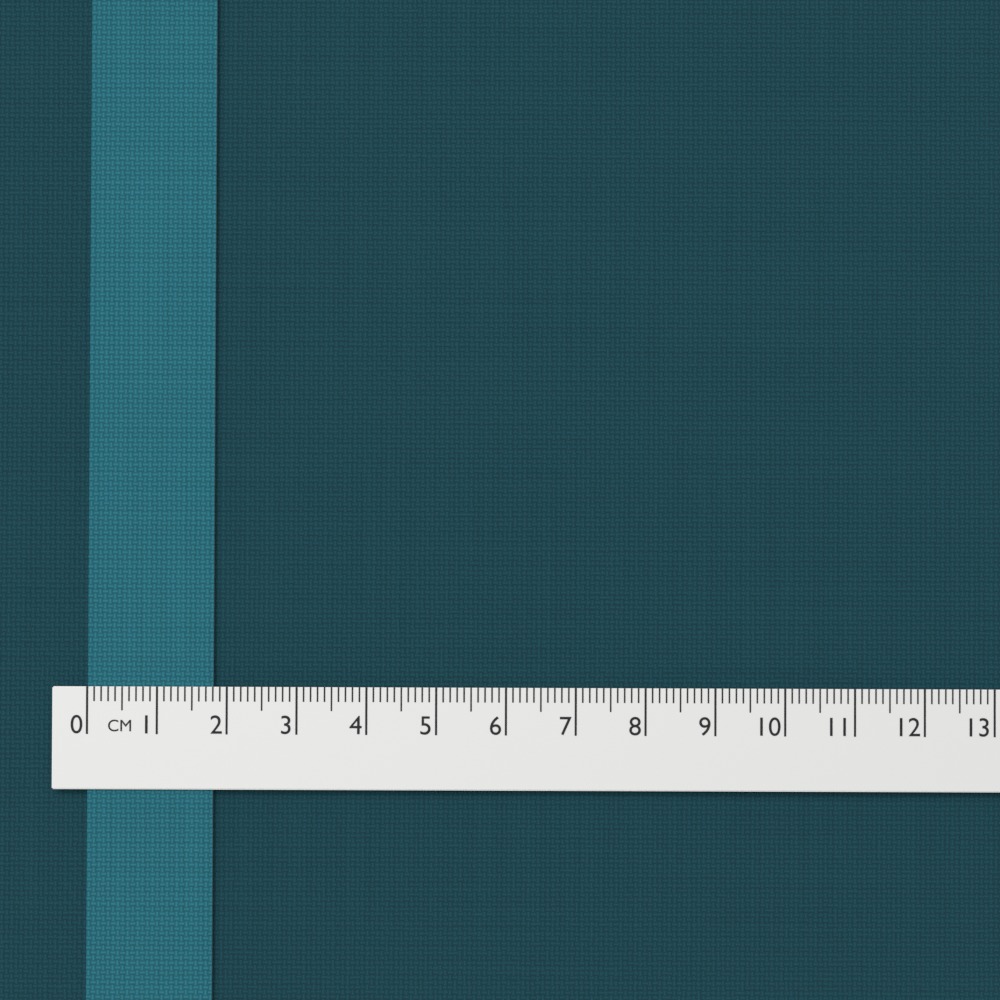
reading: 1.8 cm
